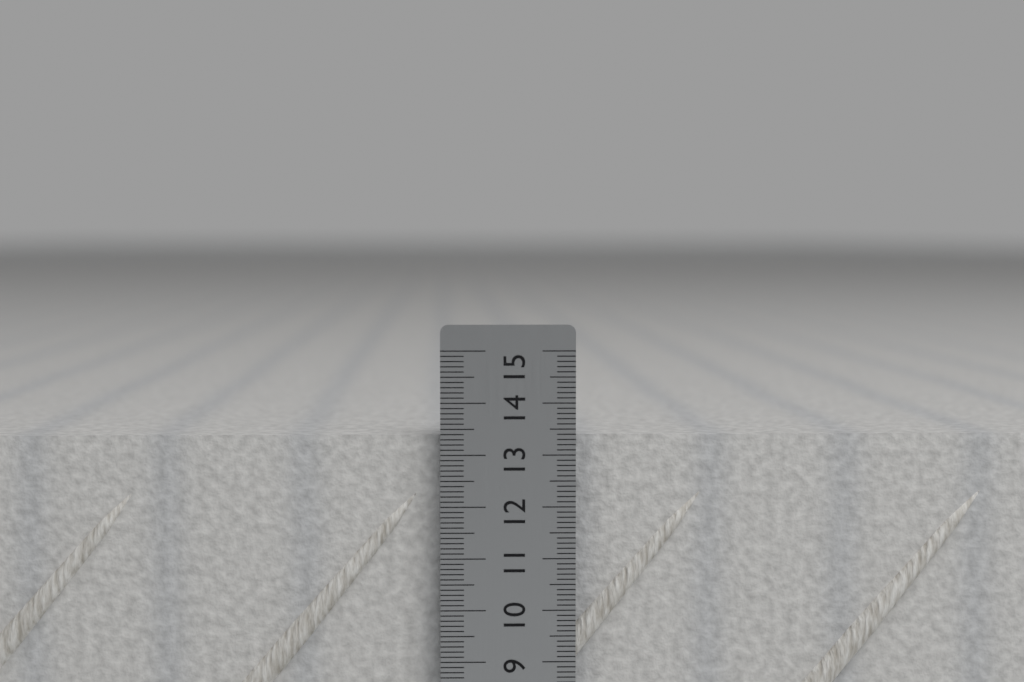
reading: 13.4 cm
